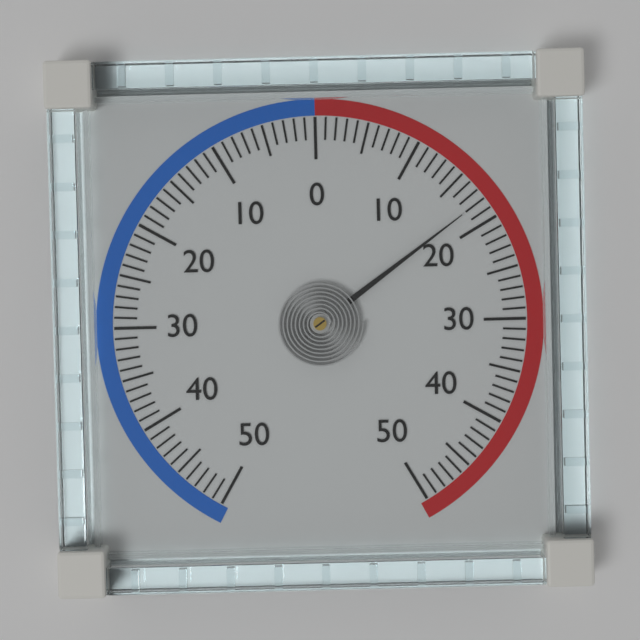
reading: 18 (no unit)
